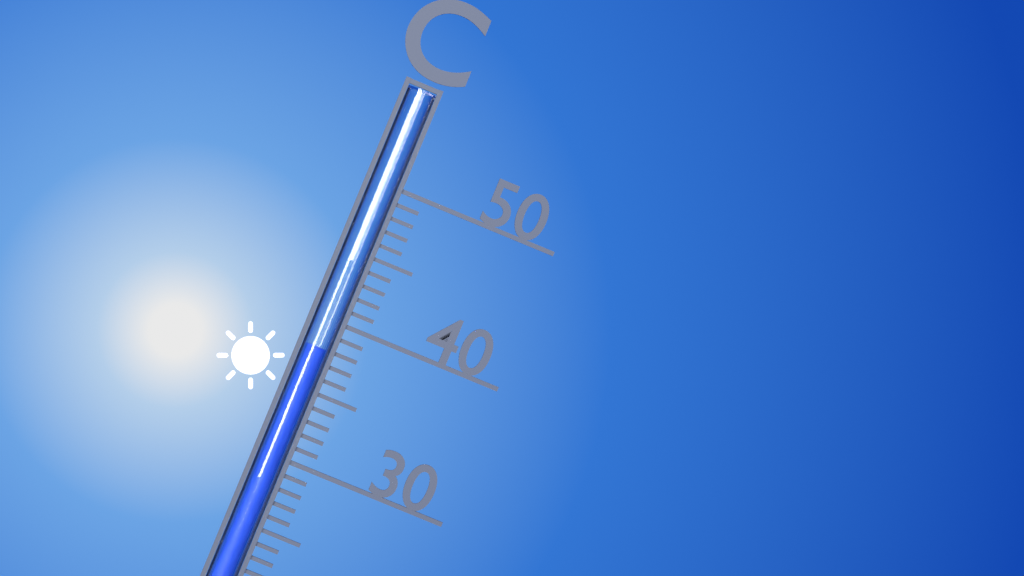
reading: 38 °C
